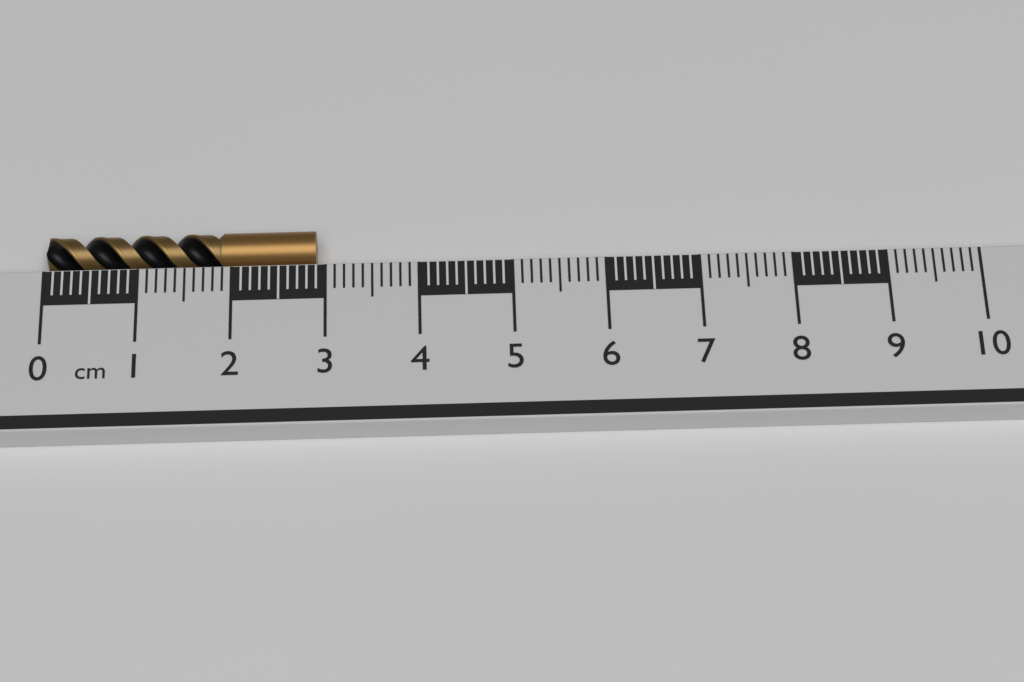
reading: 2.9 cm
